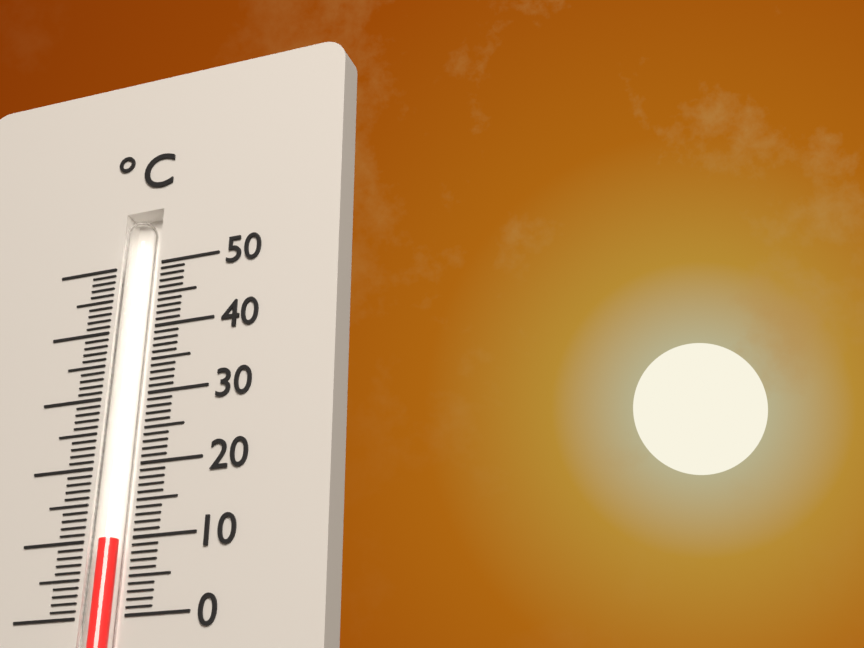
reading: 10 °C
